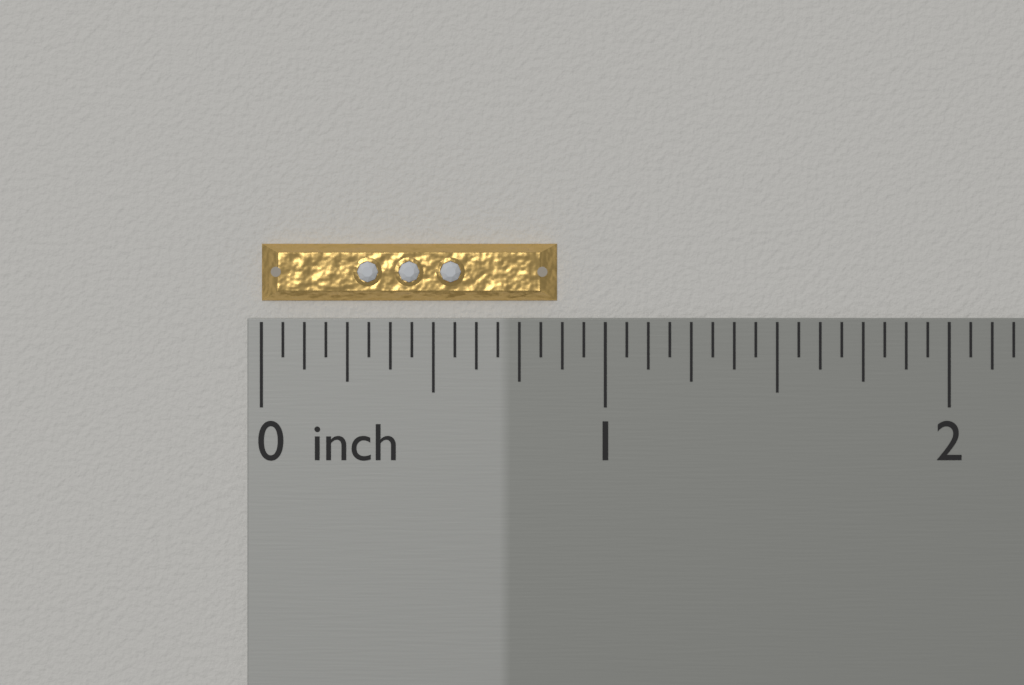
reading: 0.8600 inch
